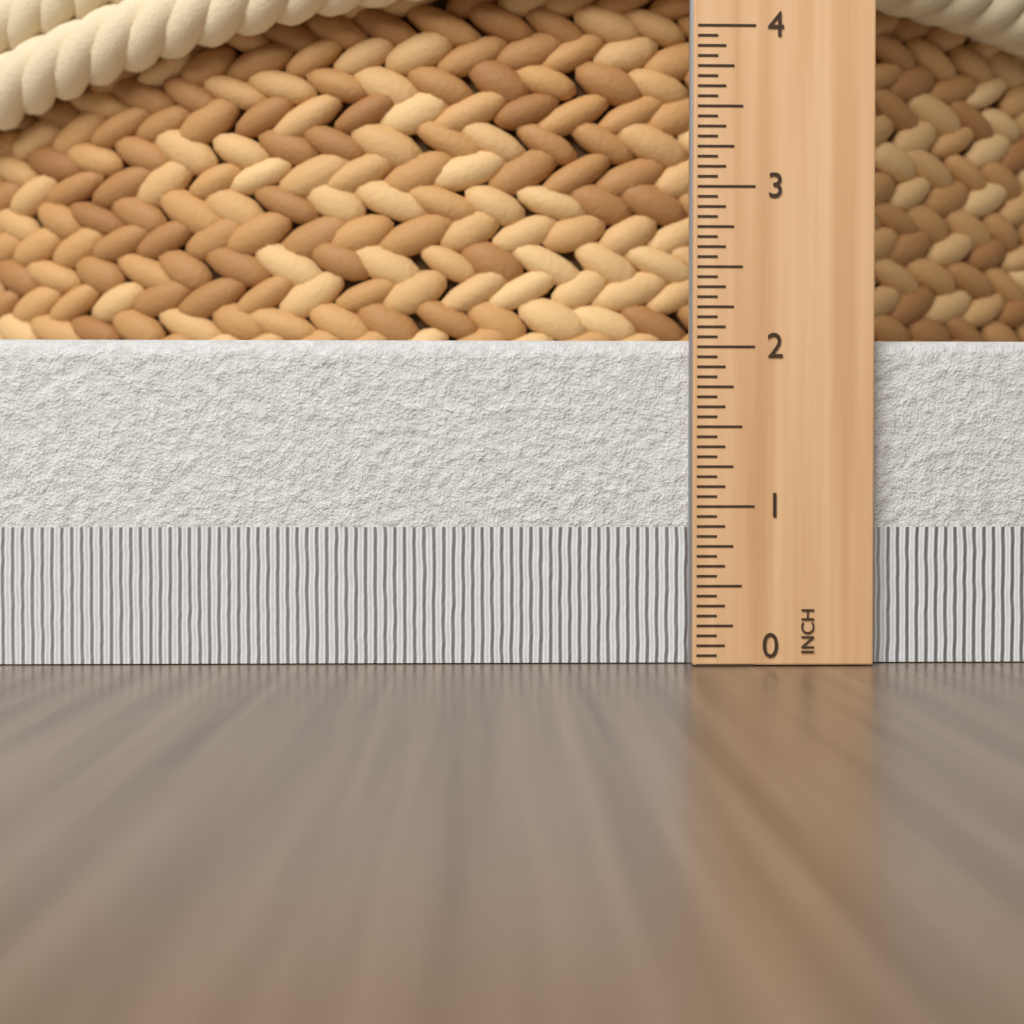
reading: 2.0625 in
